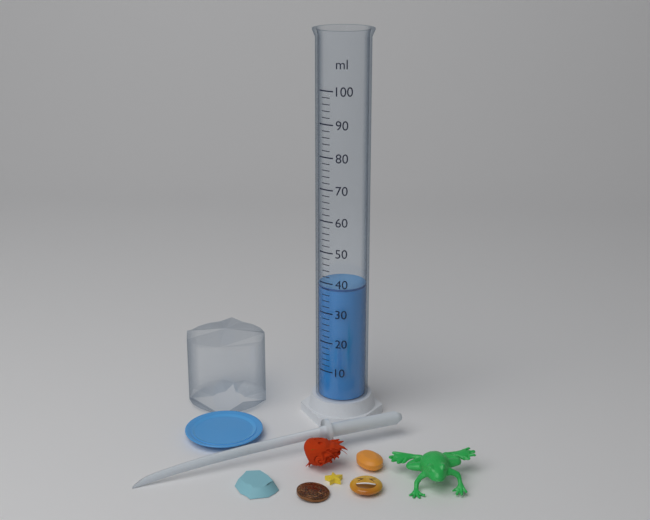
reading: 38 ml
